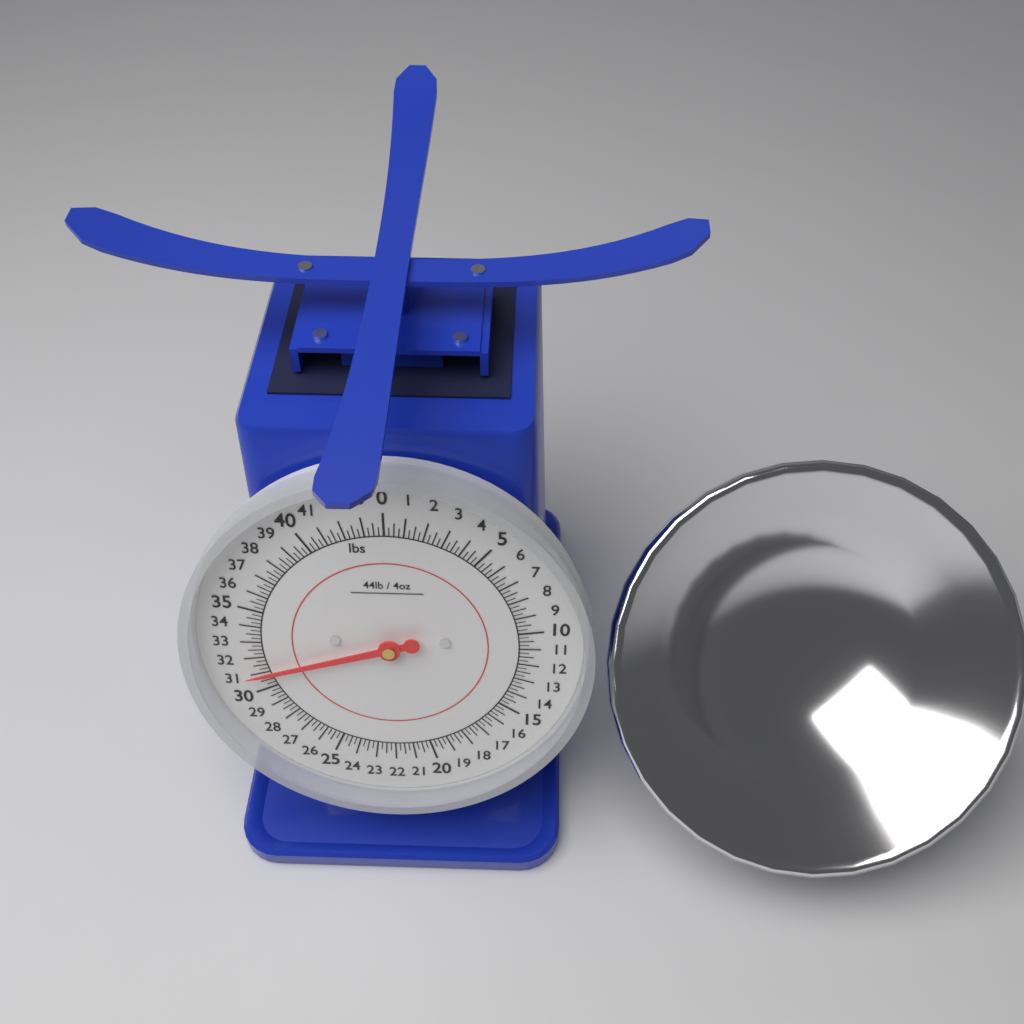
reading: 31.00 lbs
